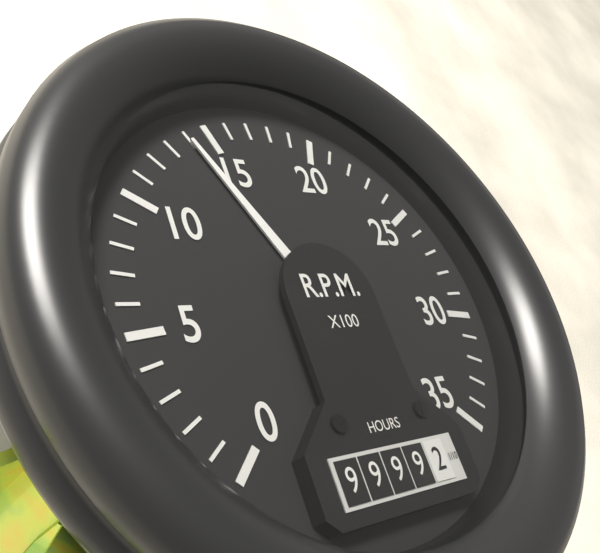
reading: 1400 RPM
